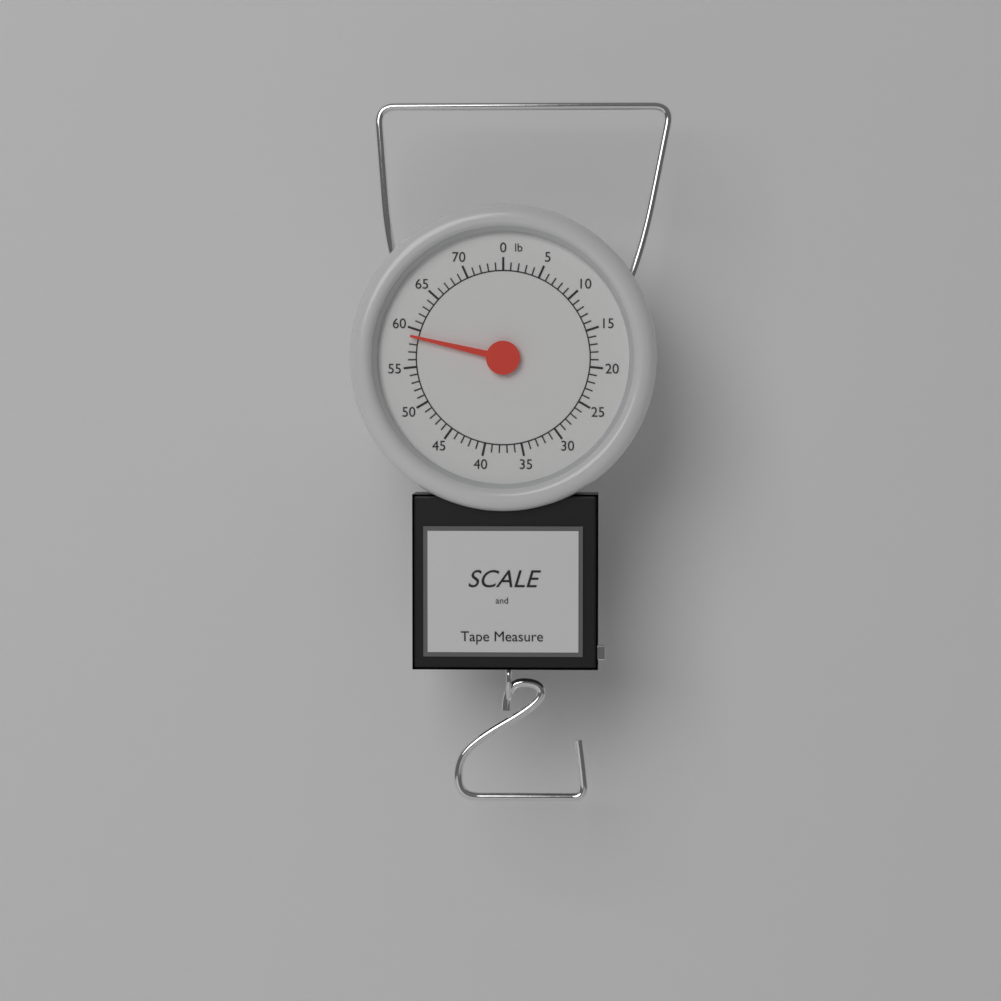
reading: 59 lb
